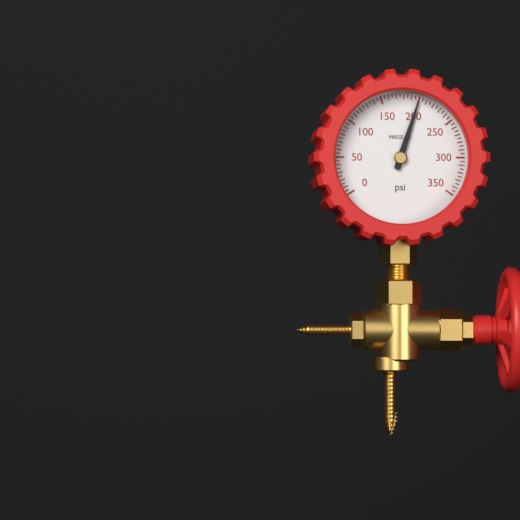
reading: 200 psi
